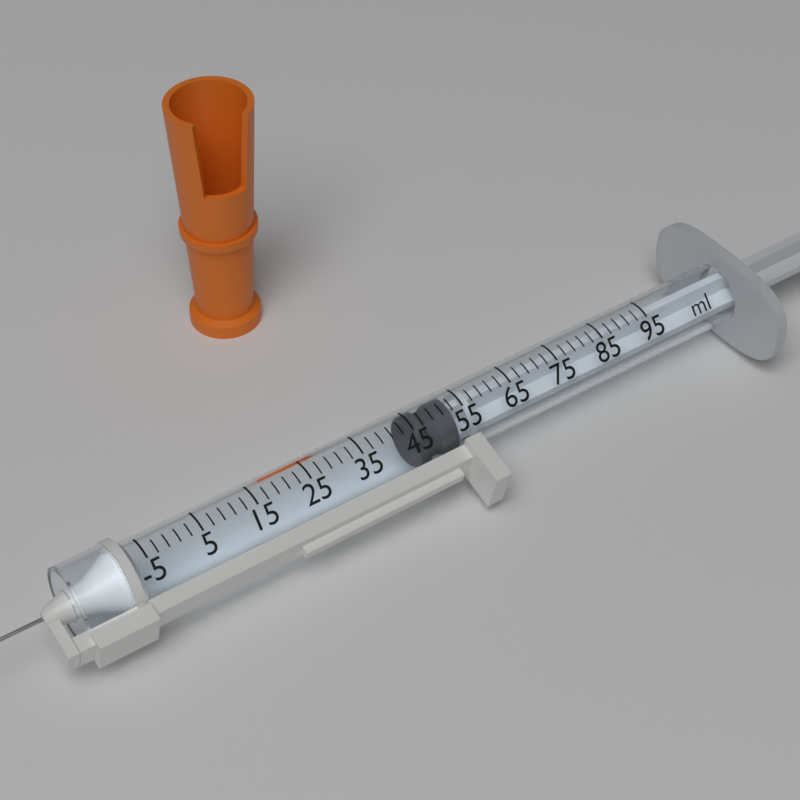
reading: 45 ml
